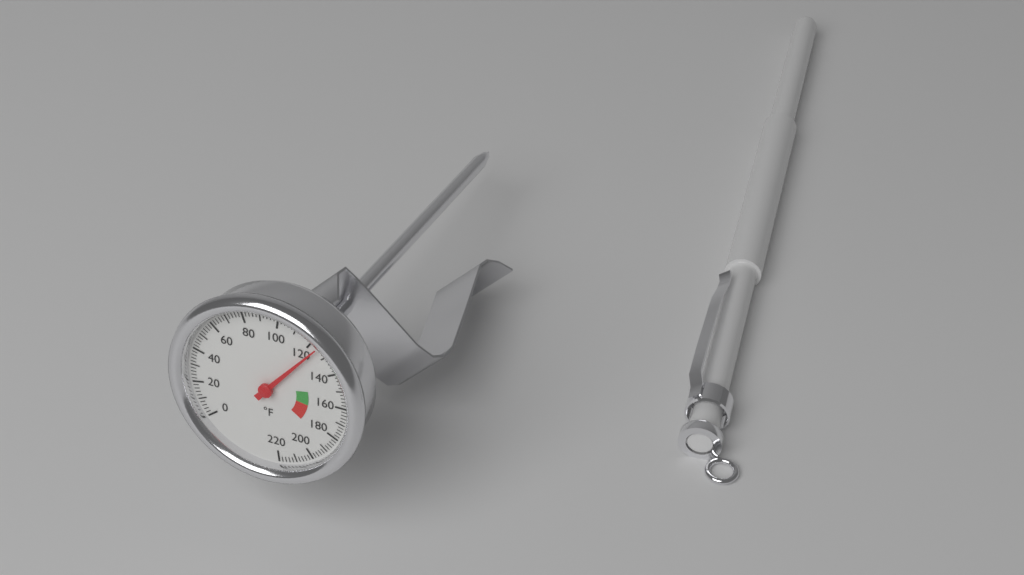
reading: 124 °F
